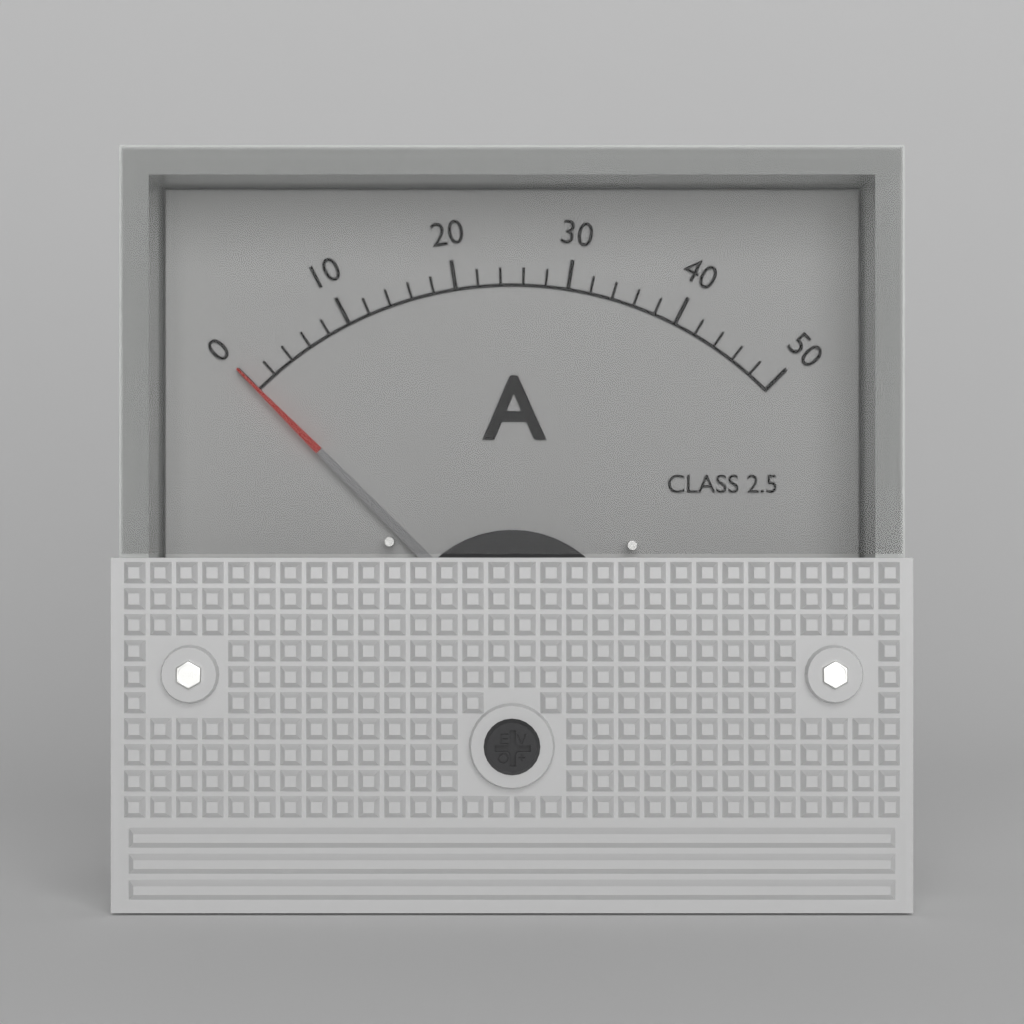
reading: 0 A
